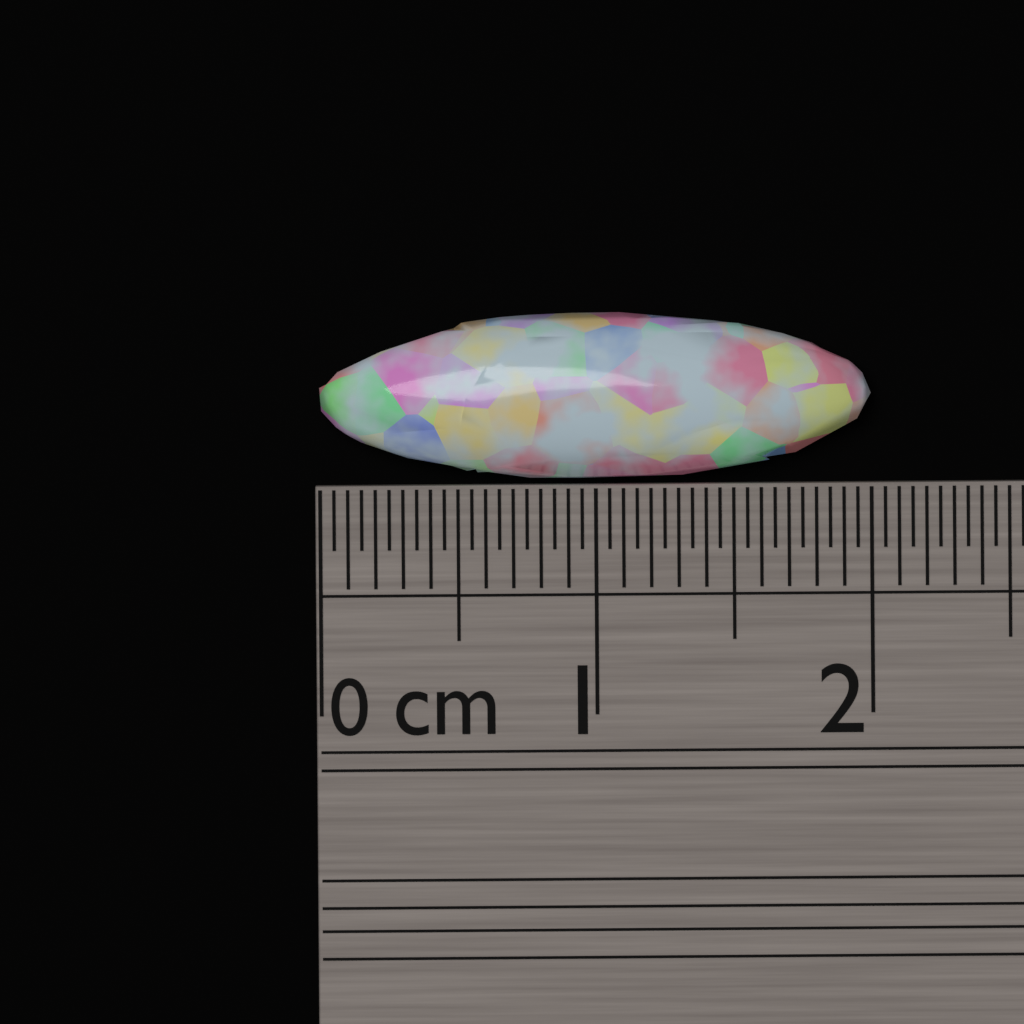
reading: 2.00 cm
